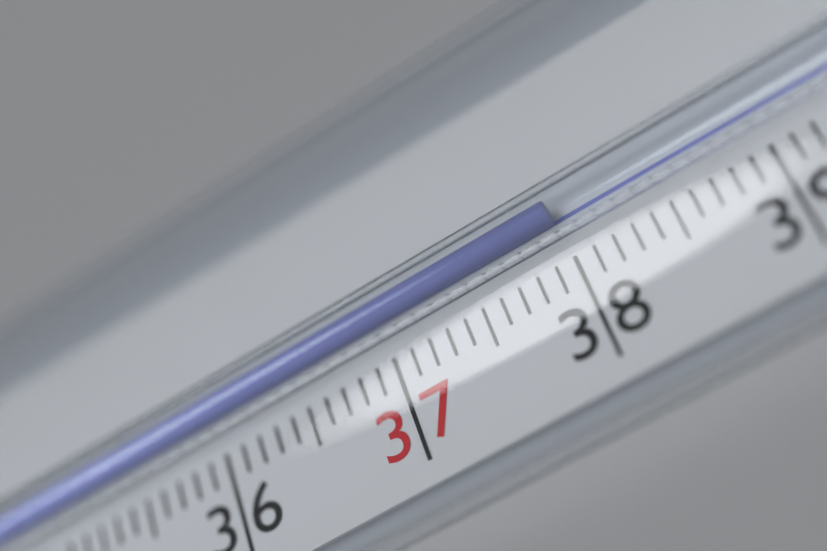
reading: 38.0 °C
